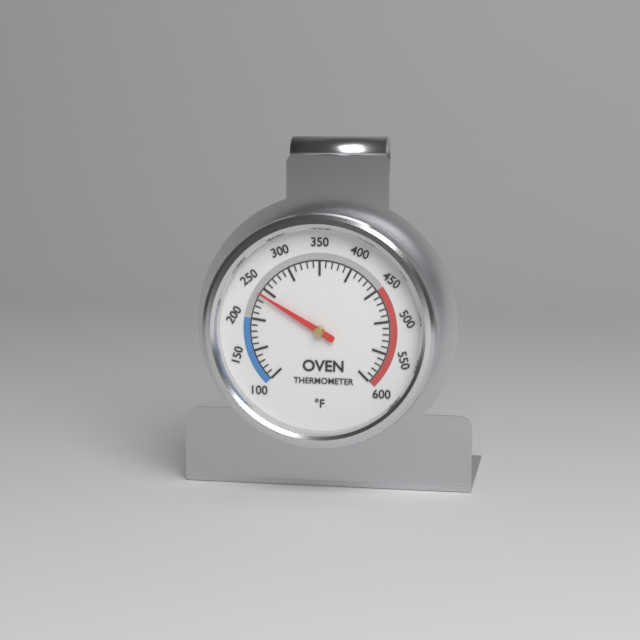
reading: 240 °F
